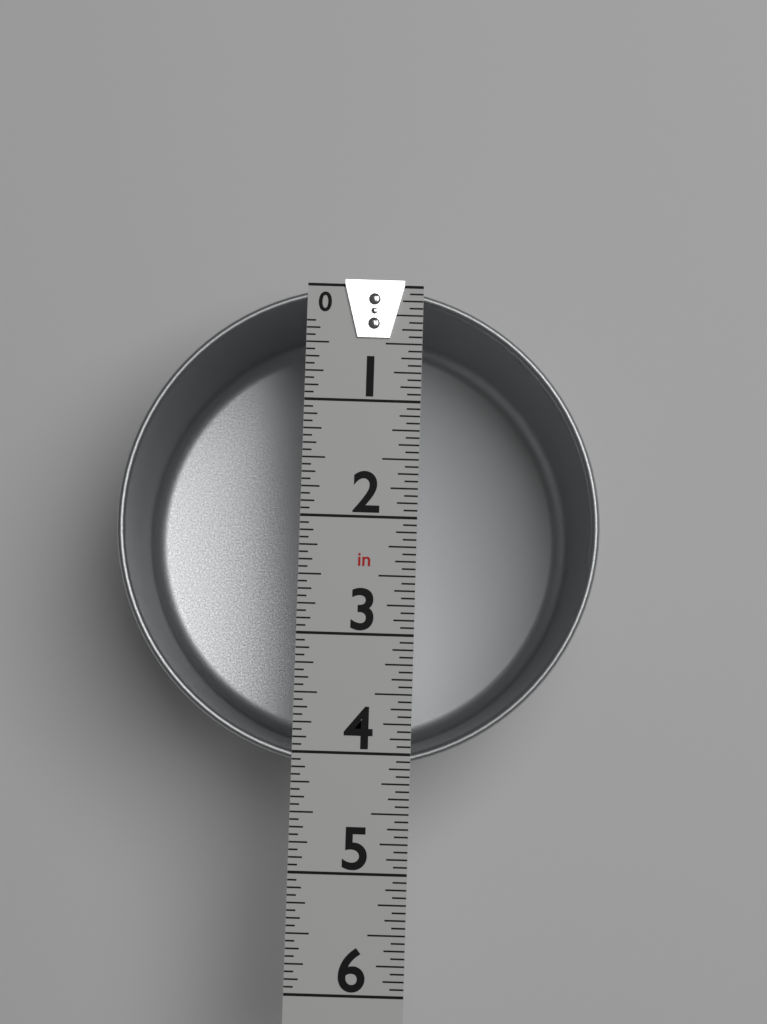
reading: 4.1250 in
